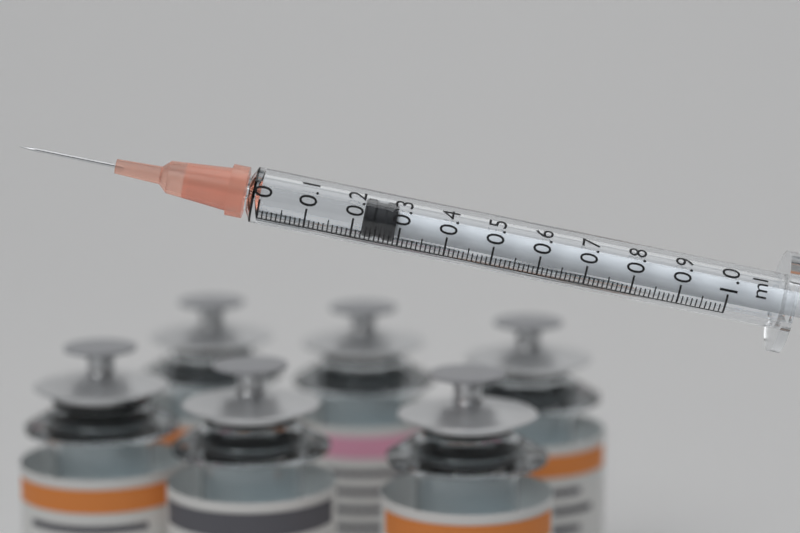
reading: 0.22 ml
